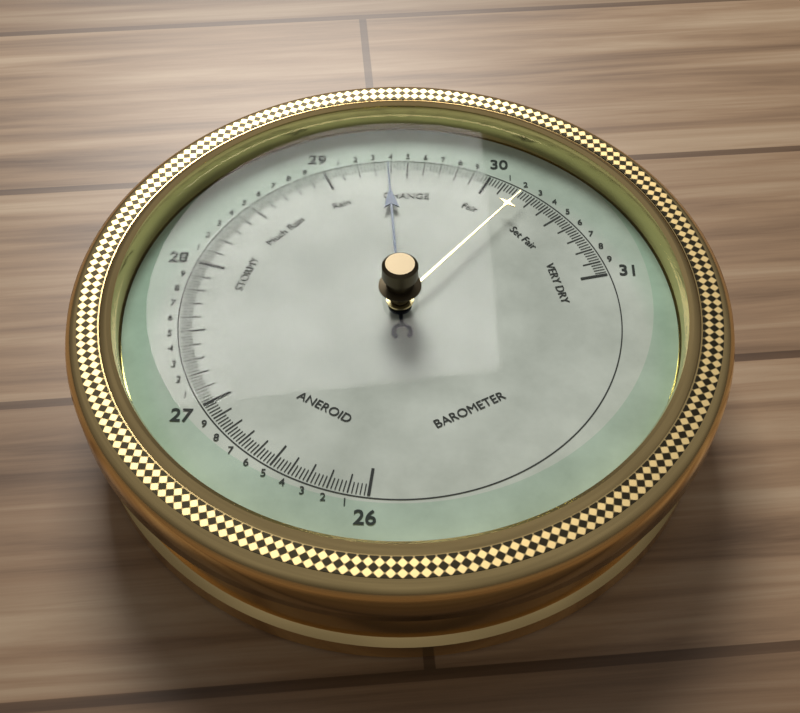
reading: 29.38 (no unit)
